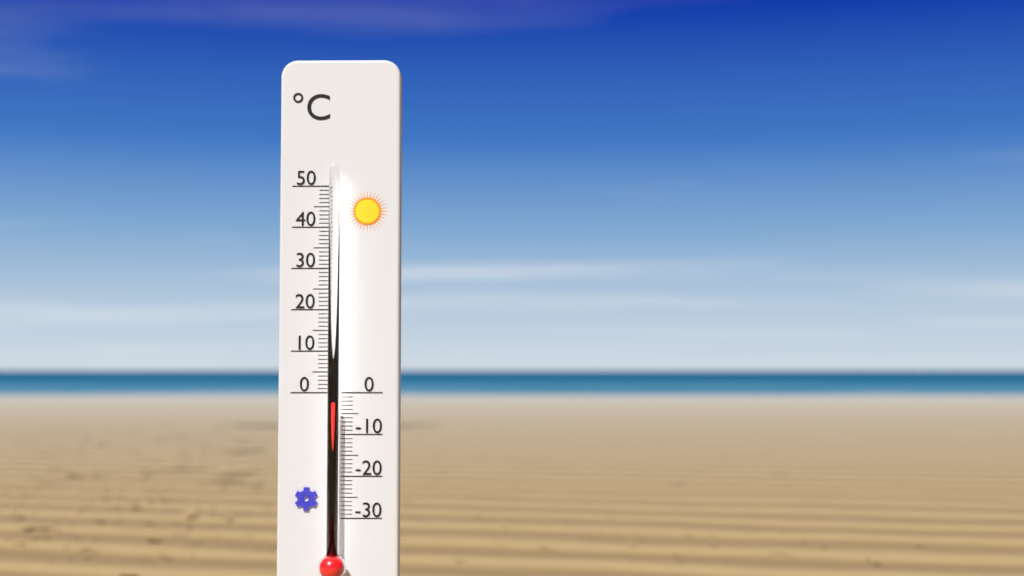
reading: -2 °C
